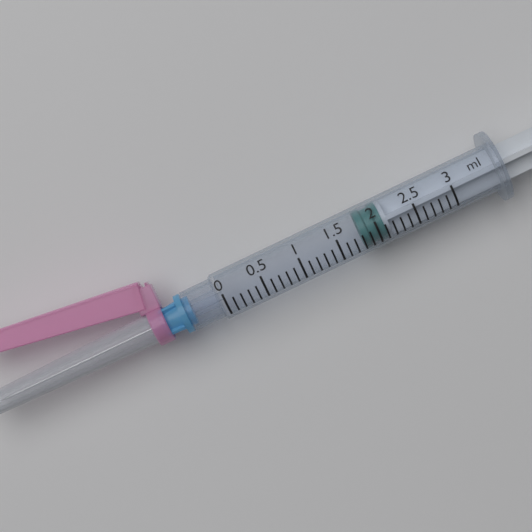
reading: 1.8 ml
